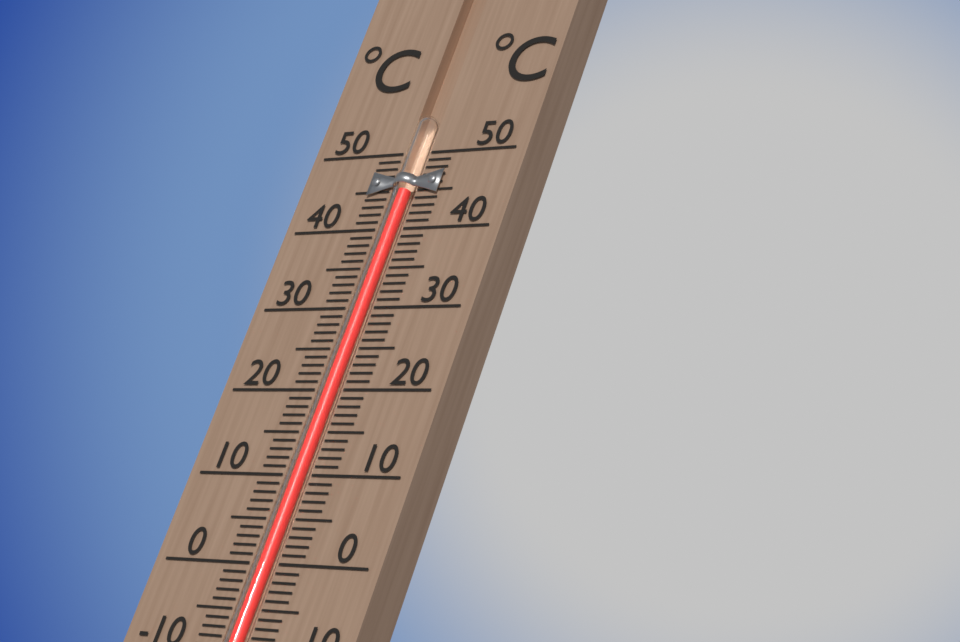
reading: 45 °C
